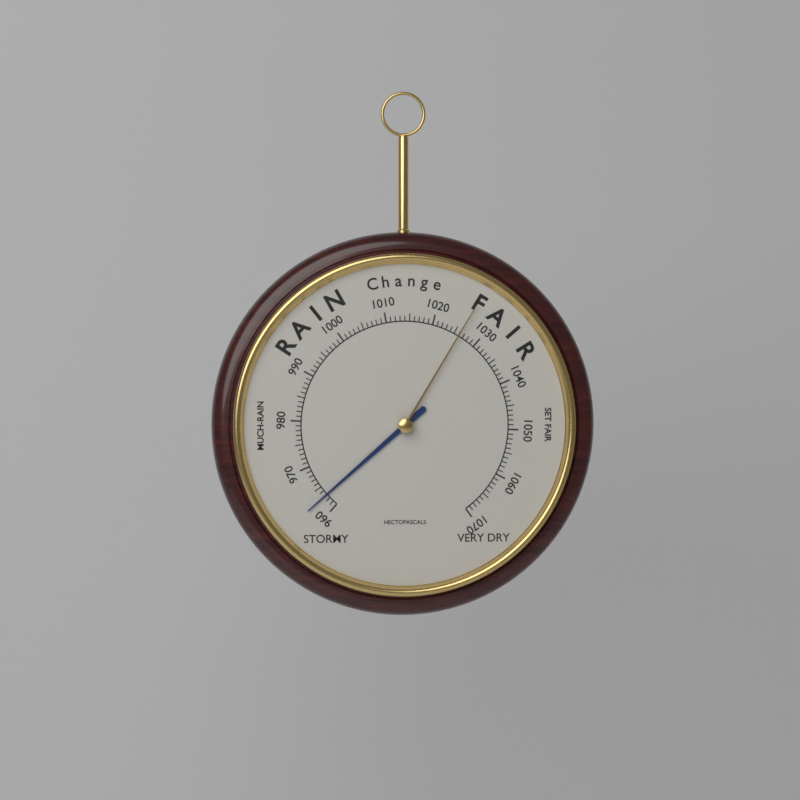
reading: 963 hPa
